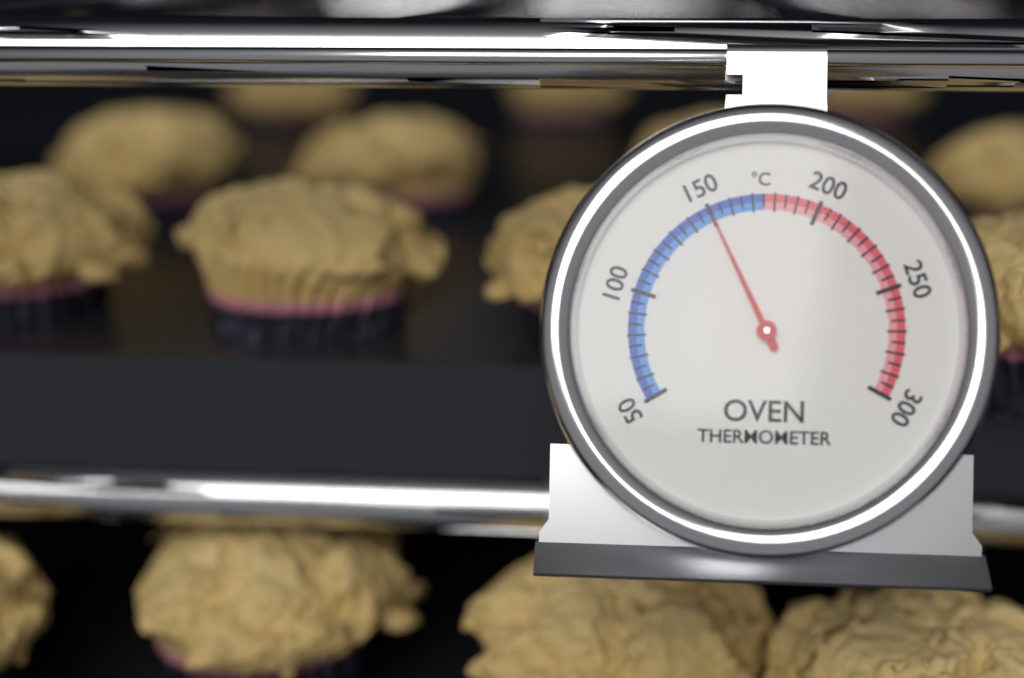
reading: 150 °C
